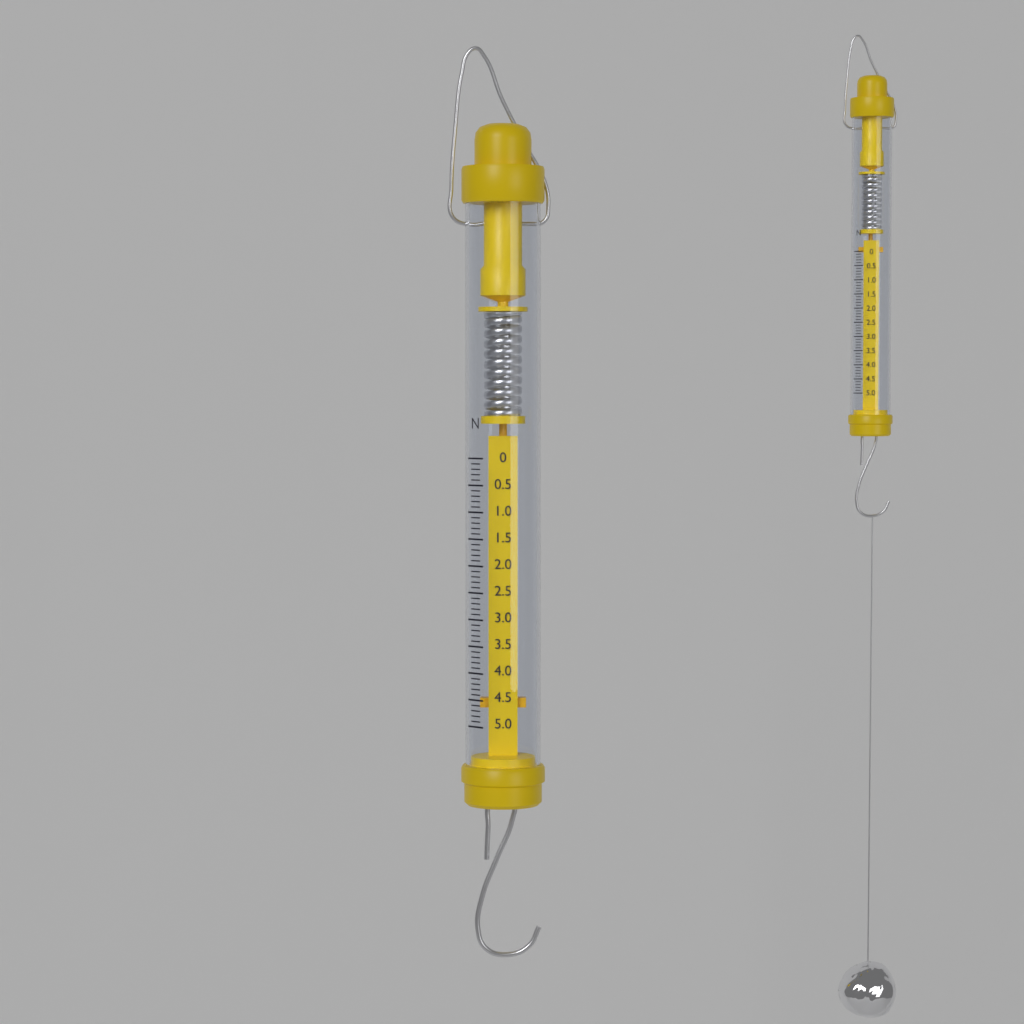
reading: 4.7 N
